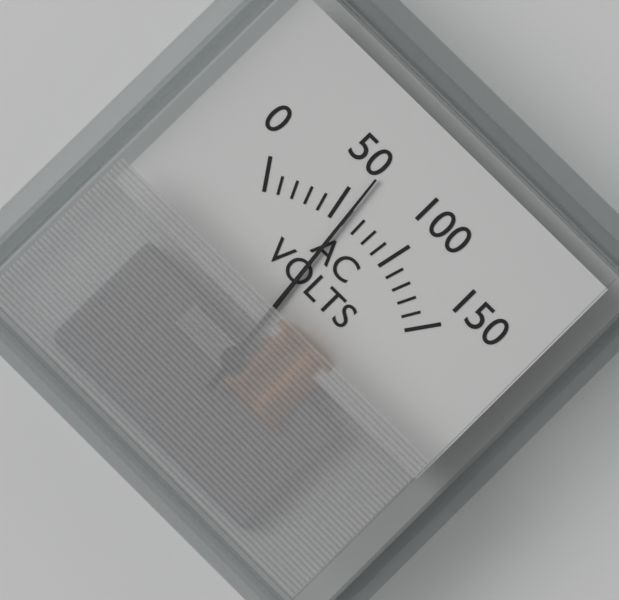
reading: 60 V
